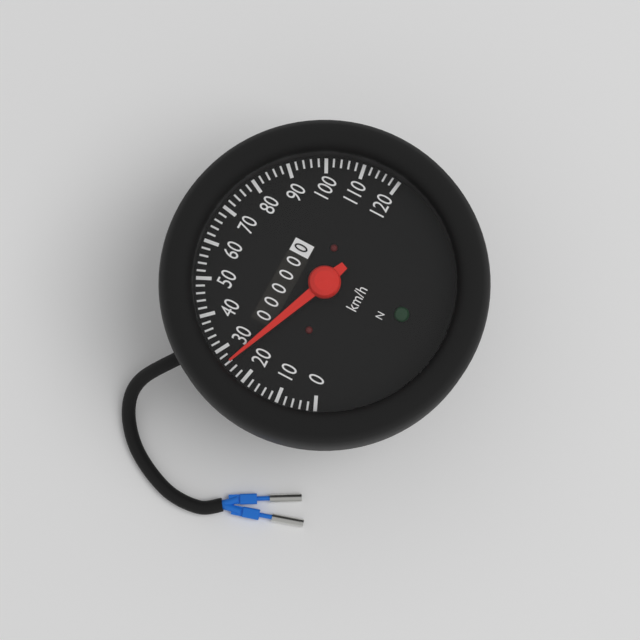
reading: 26 km/h
